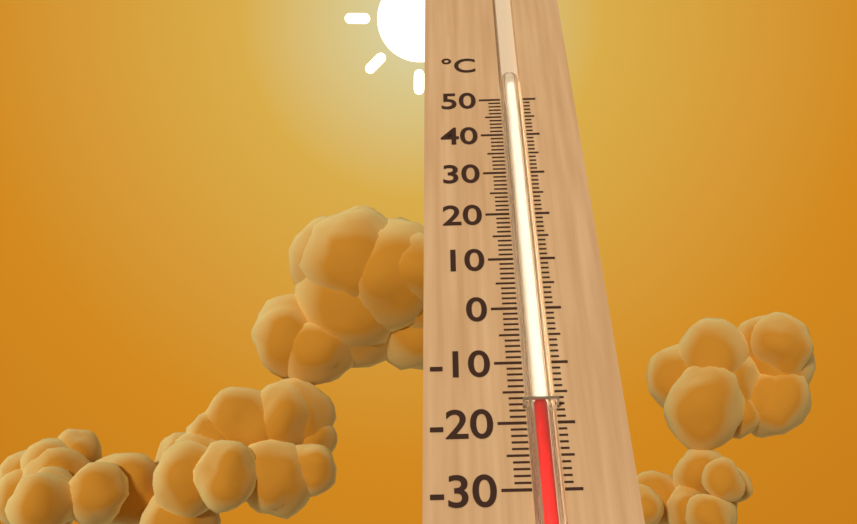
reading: -17 °C
